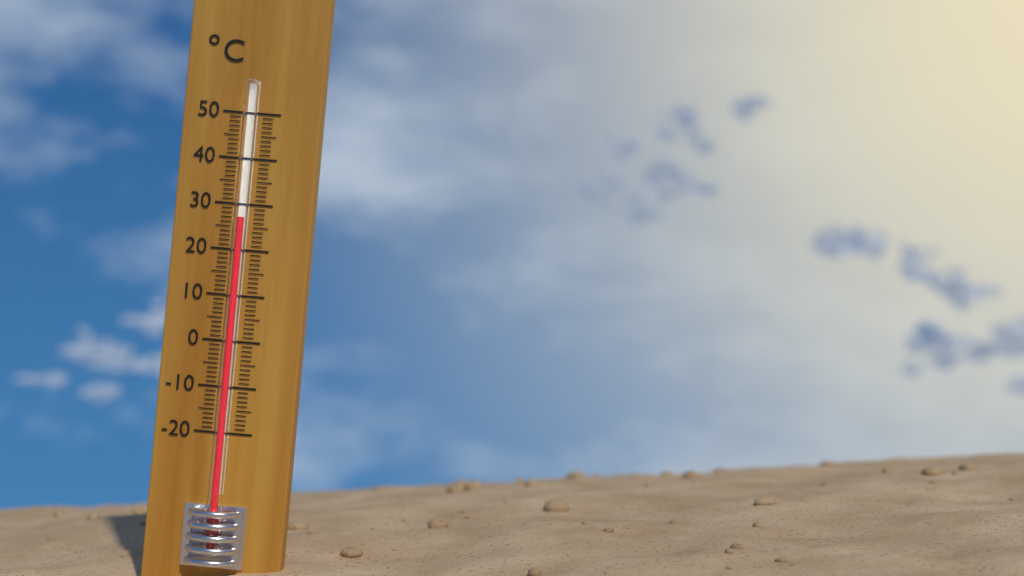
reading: 27 °C
